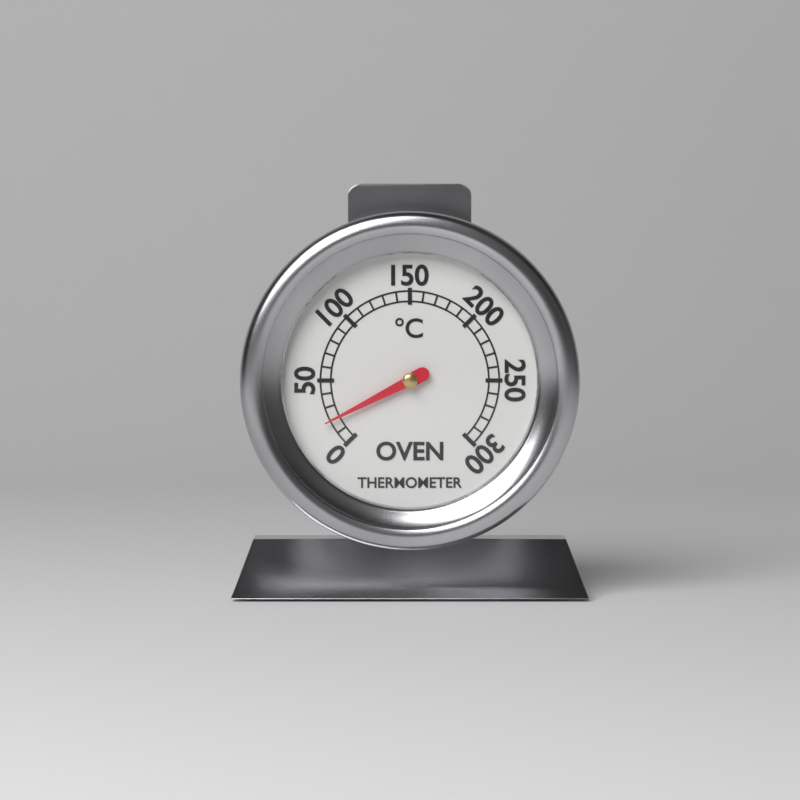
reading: 20 °C
